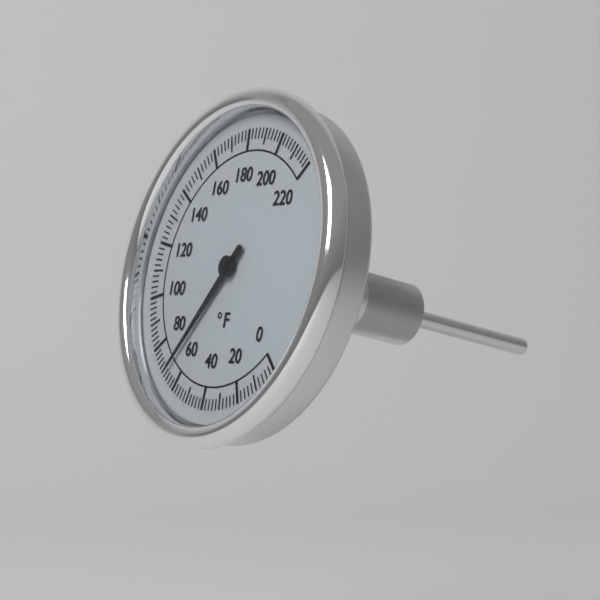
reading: 68 °F
